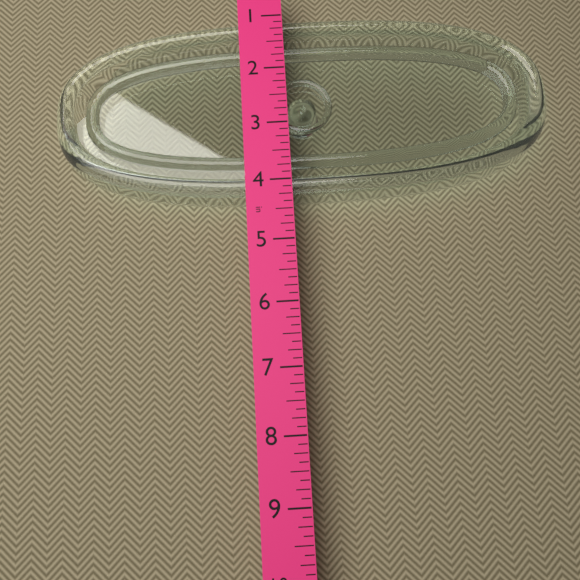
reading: 4.250 in
